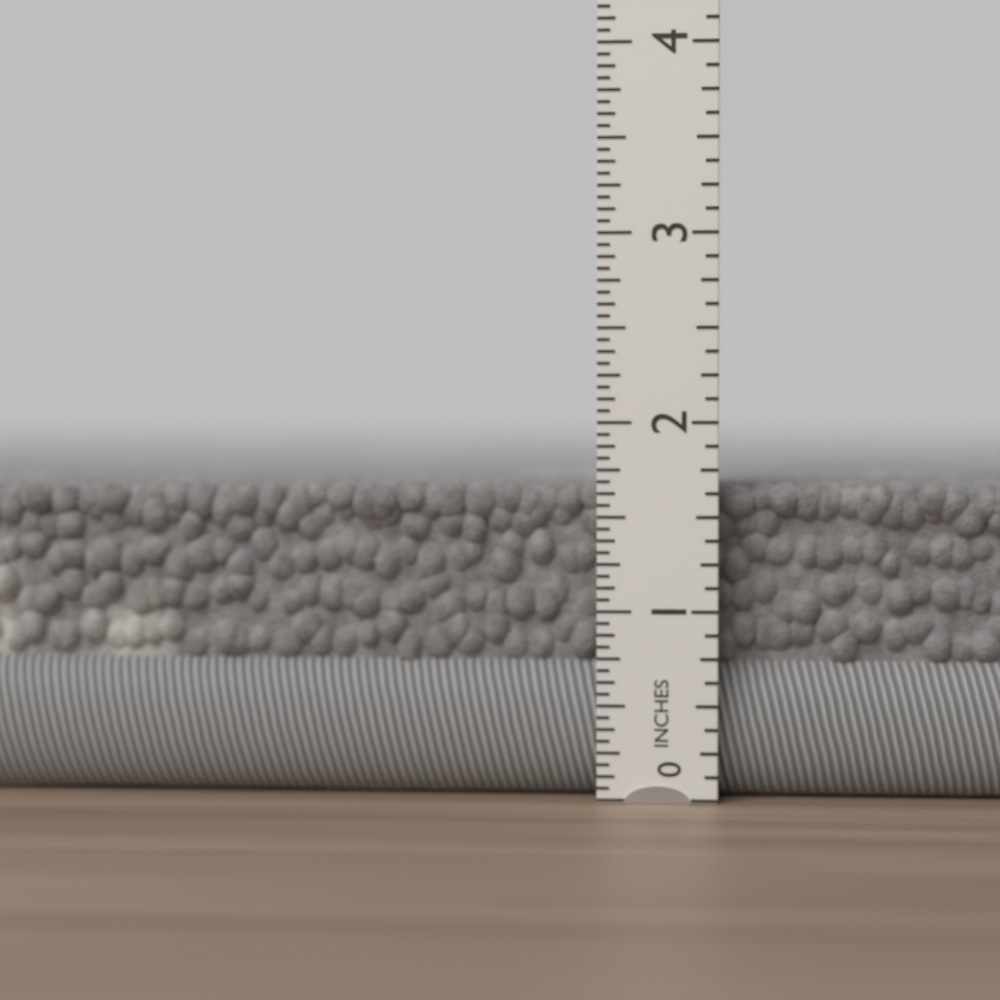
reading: 1.6875 in
